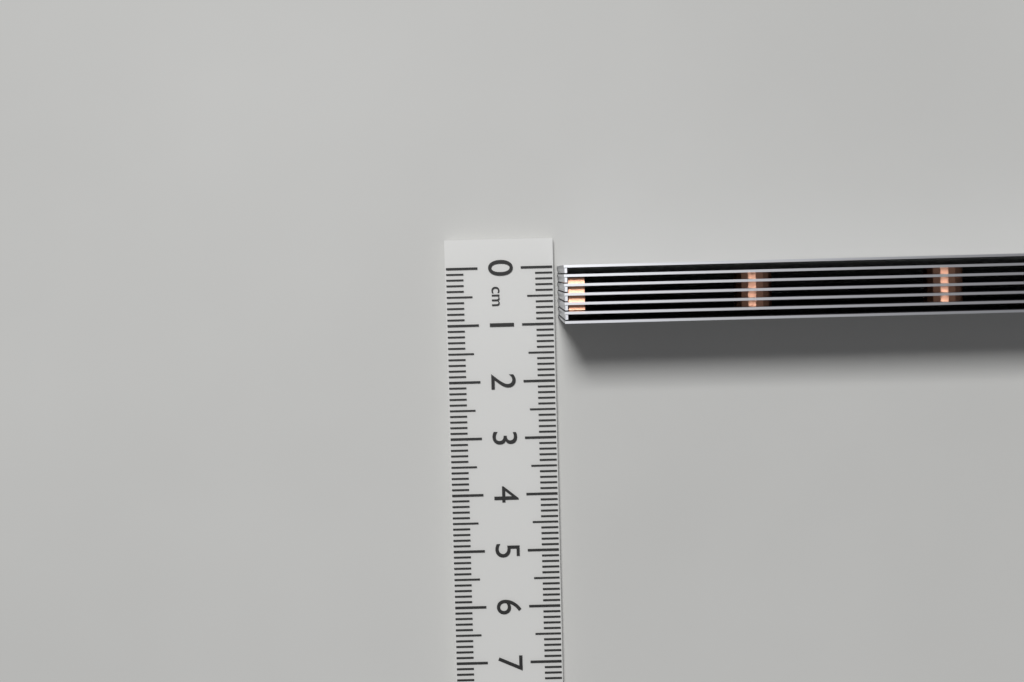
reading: 0.9 cm
